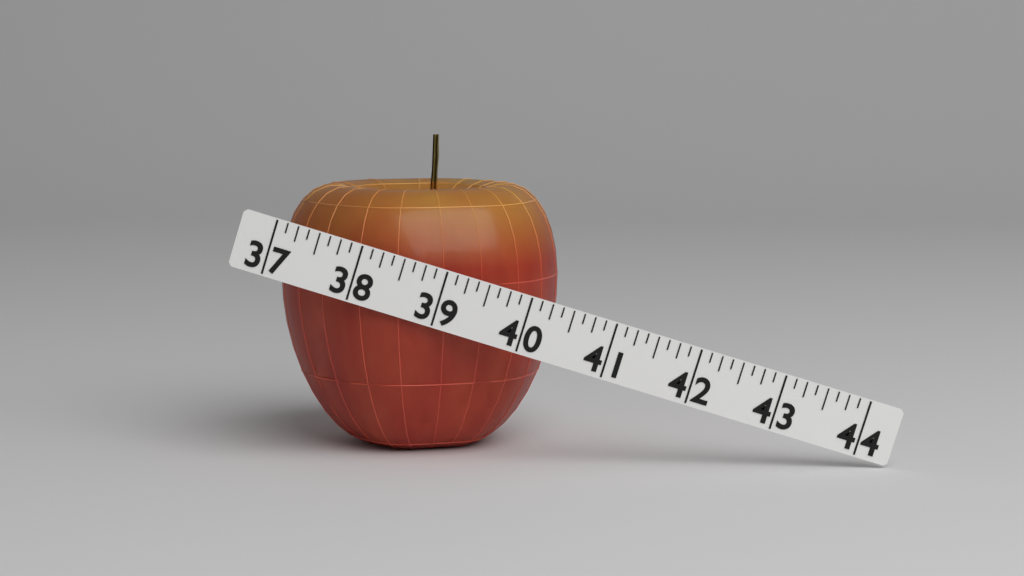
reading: 40.375 (no unit)
